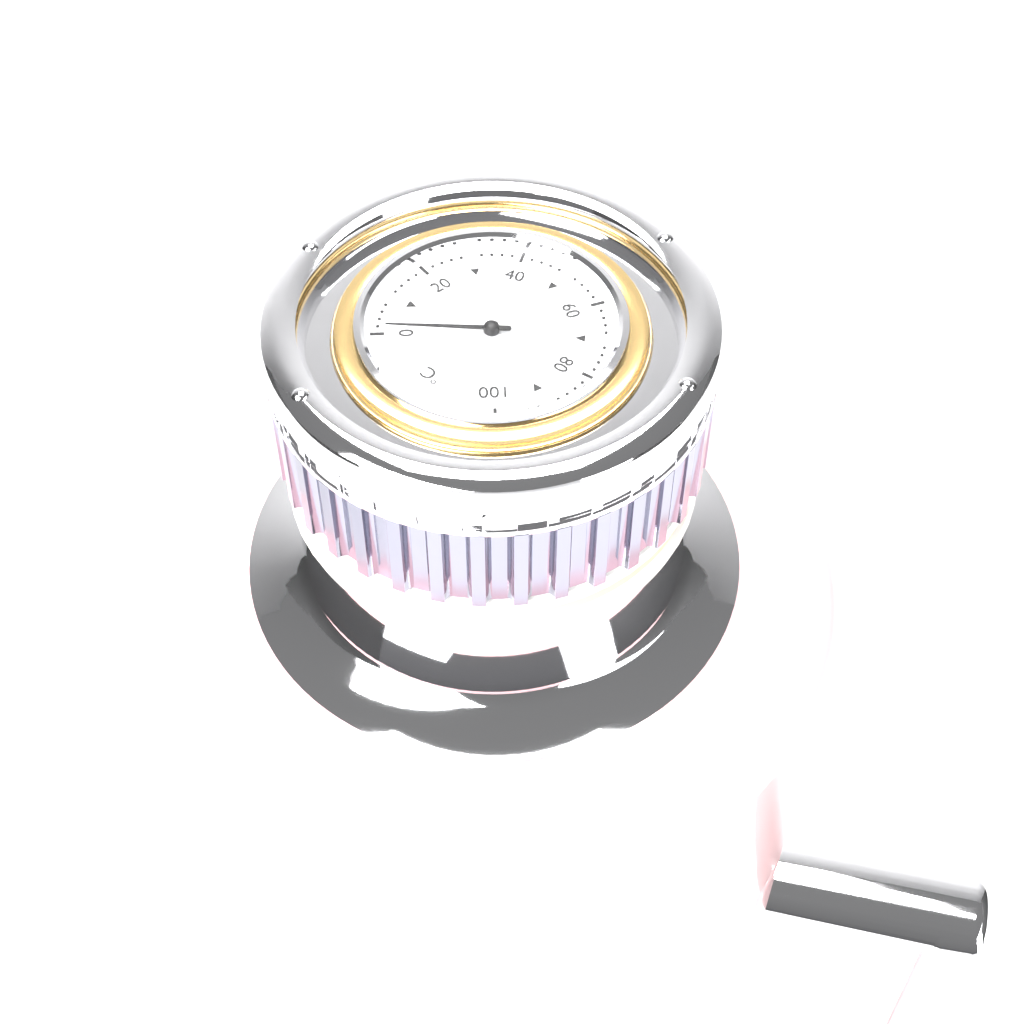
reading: 2 °C
